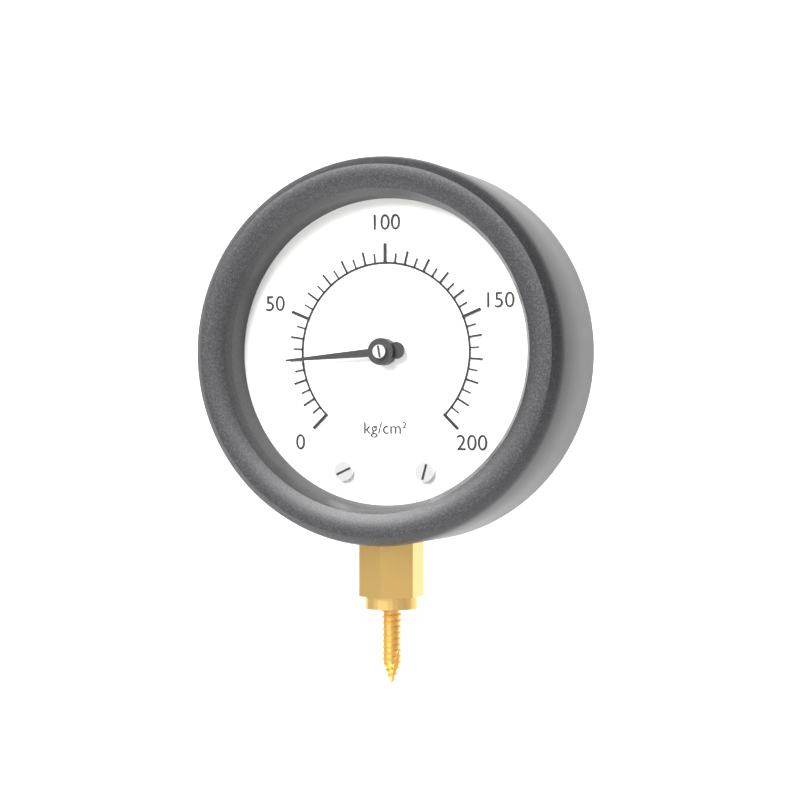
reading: 30 kg/cm²
